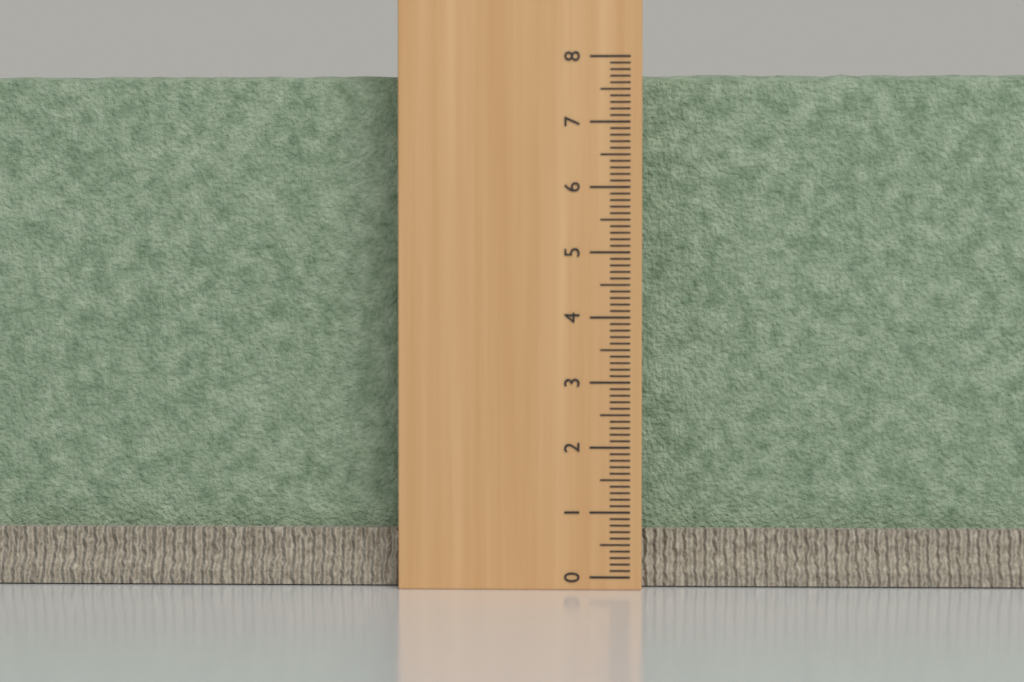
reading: 7.8 (no unit)
